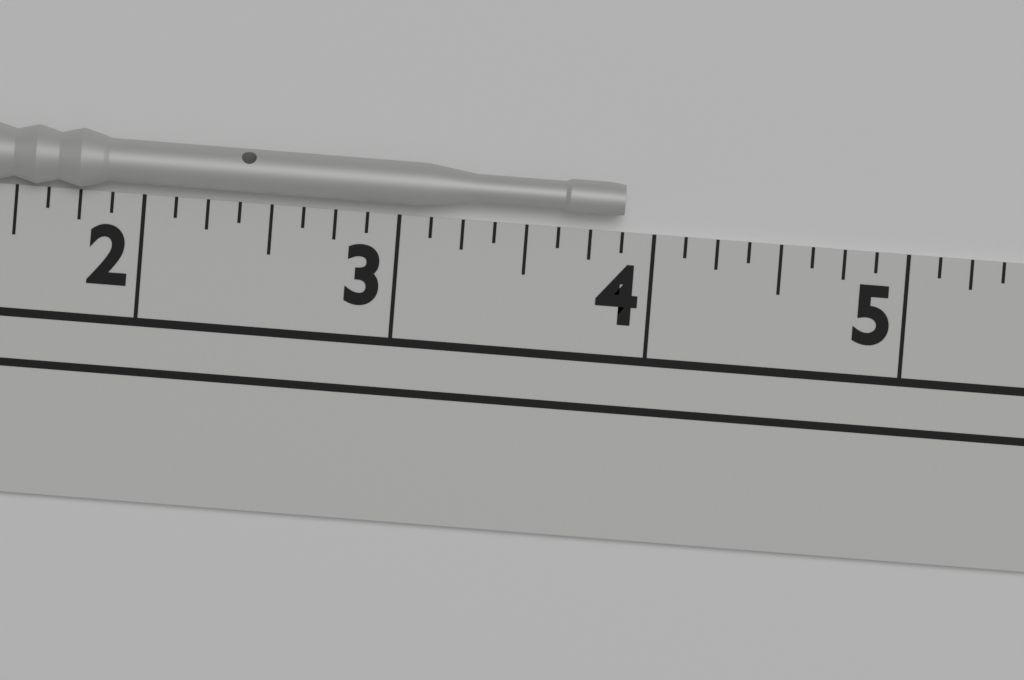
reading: 3.875 in
